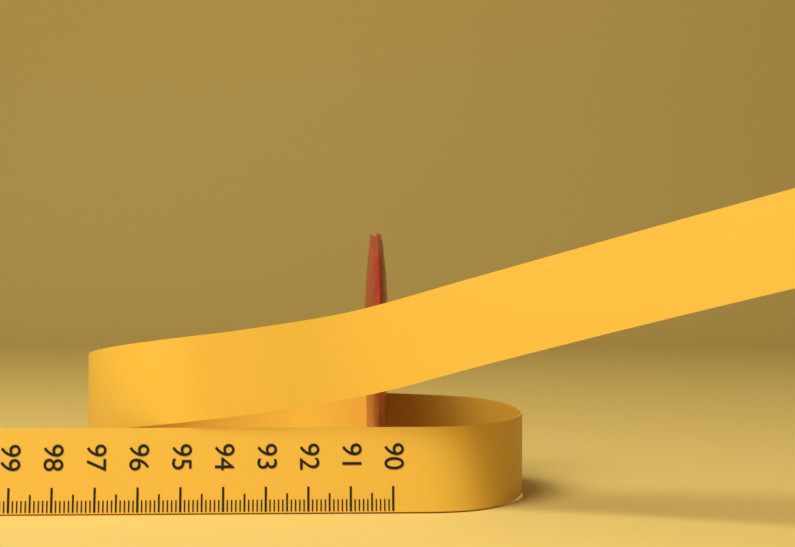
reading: 90.6 (no unit)
